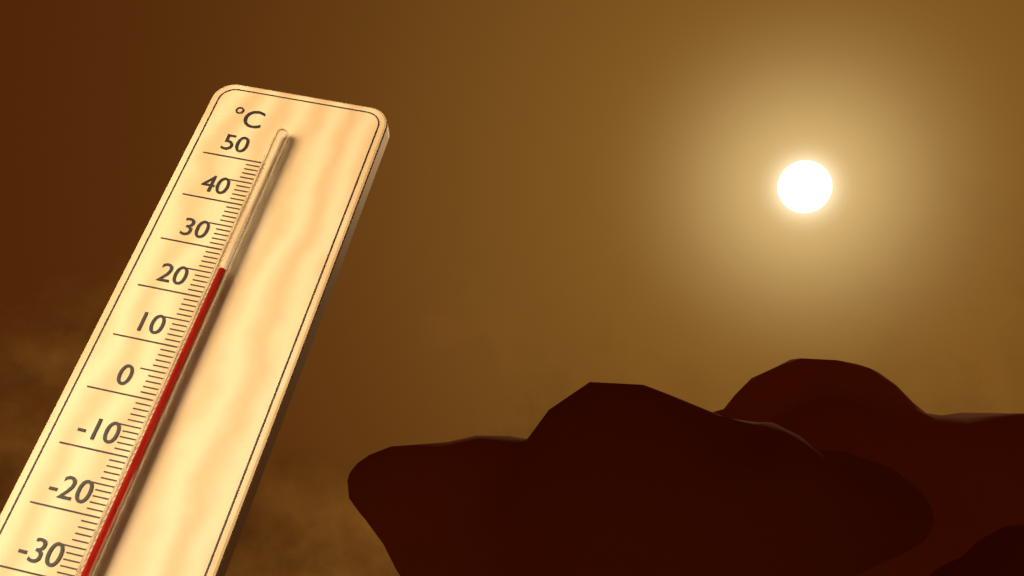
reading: 25 °C
